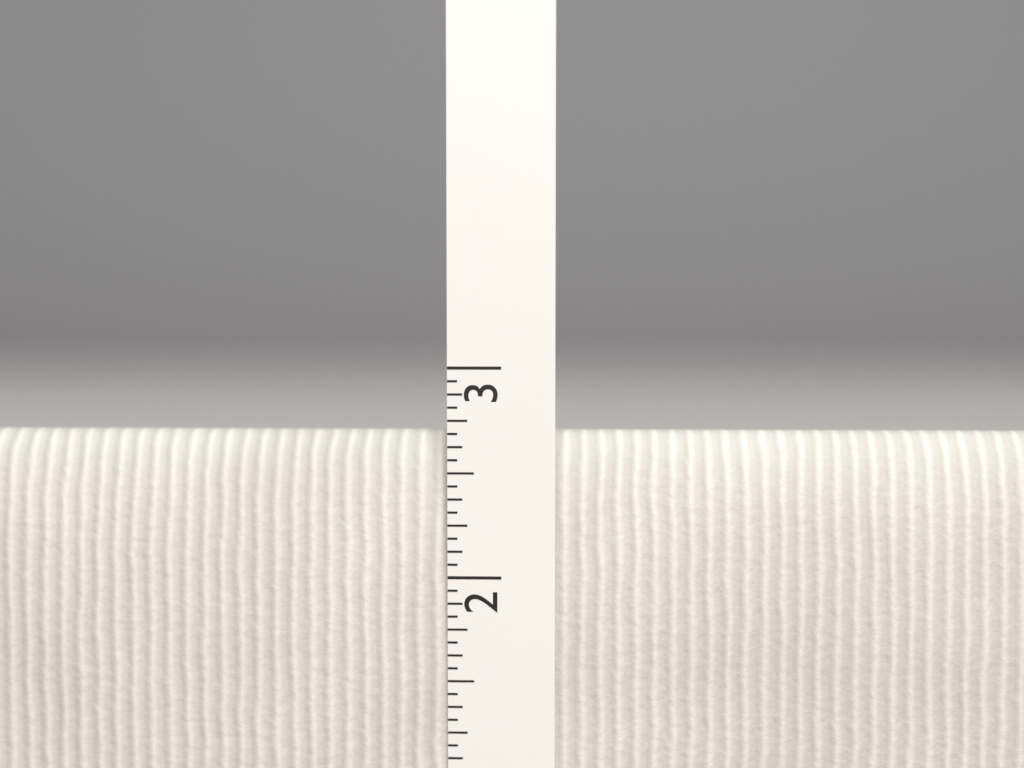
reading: 2.6875 in
